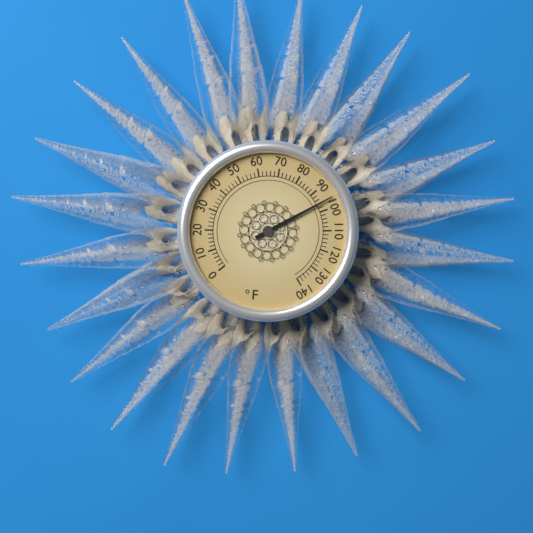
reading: 96 °F
